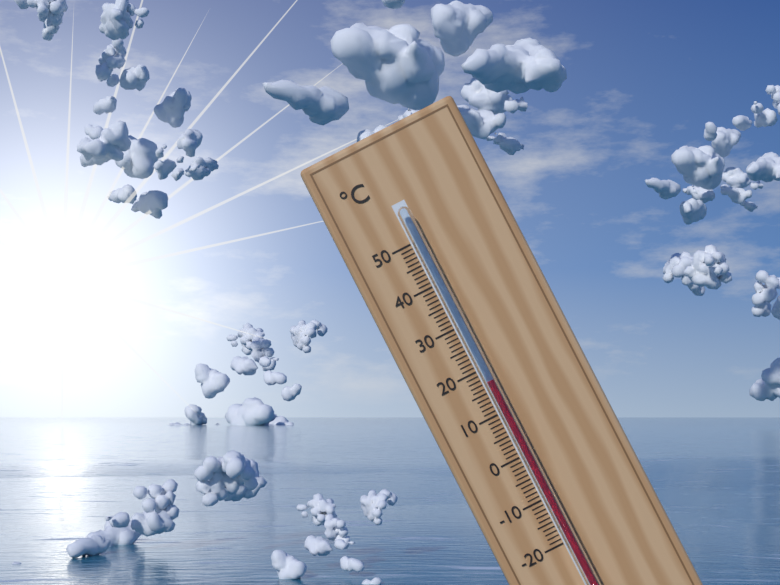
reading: 17 °C
